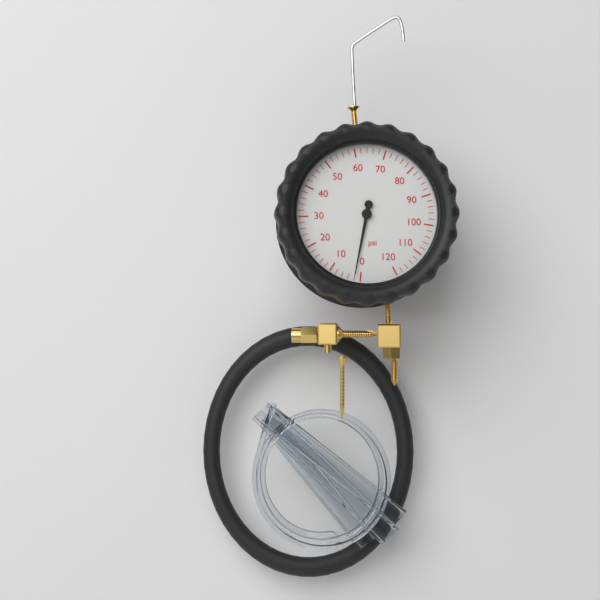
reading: 2 psi
